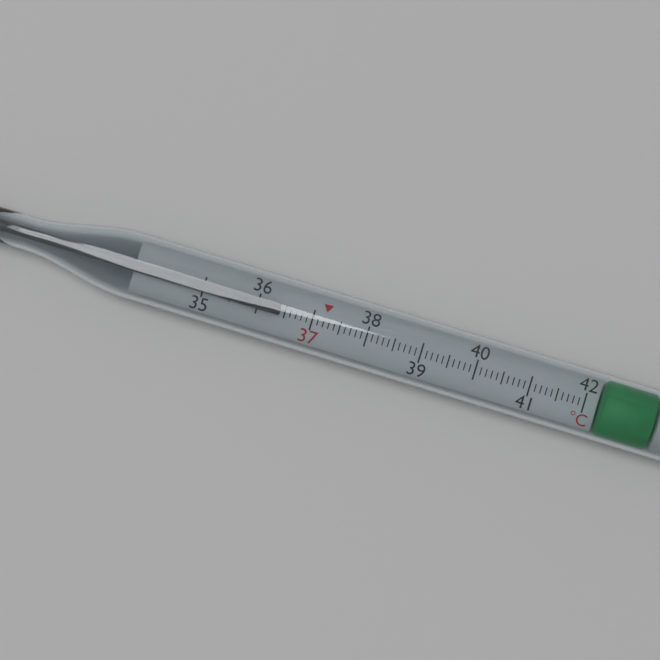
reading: 36.4 °C
